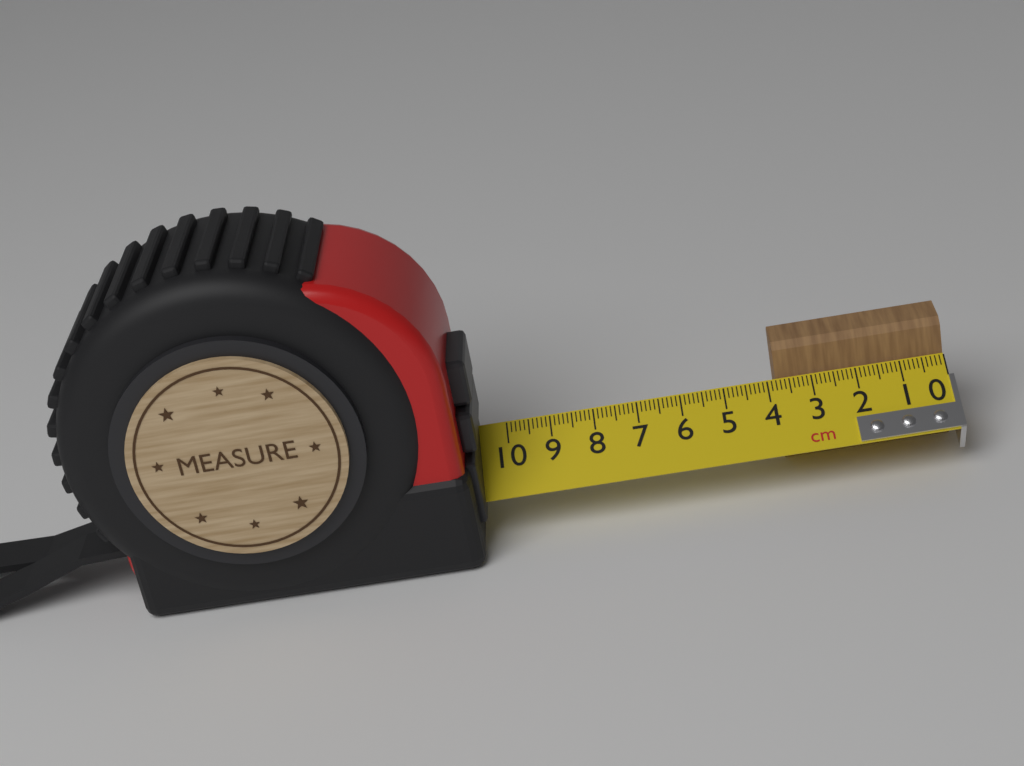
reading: 3.8 cm
